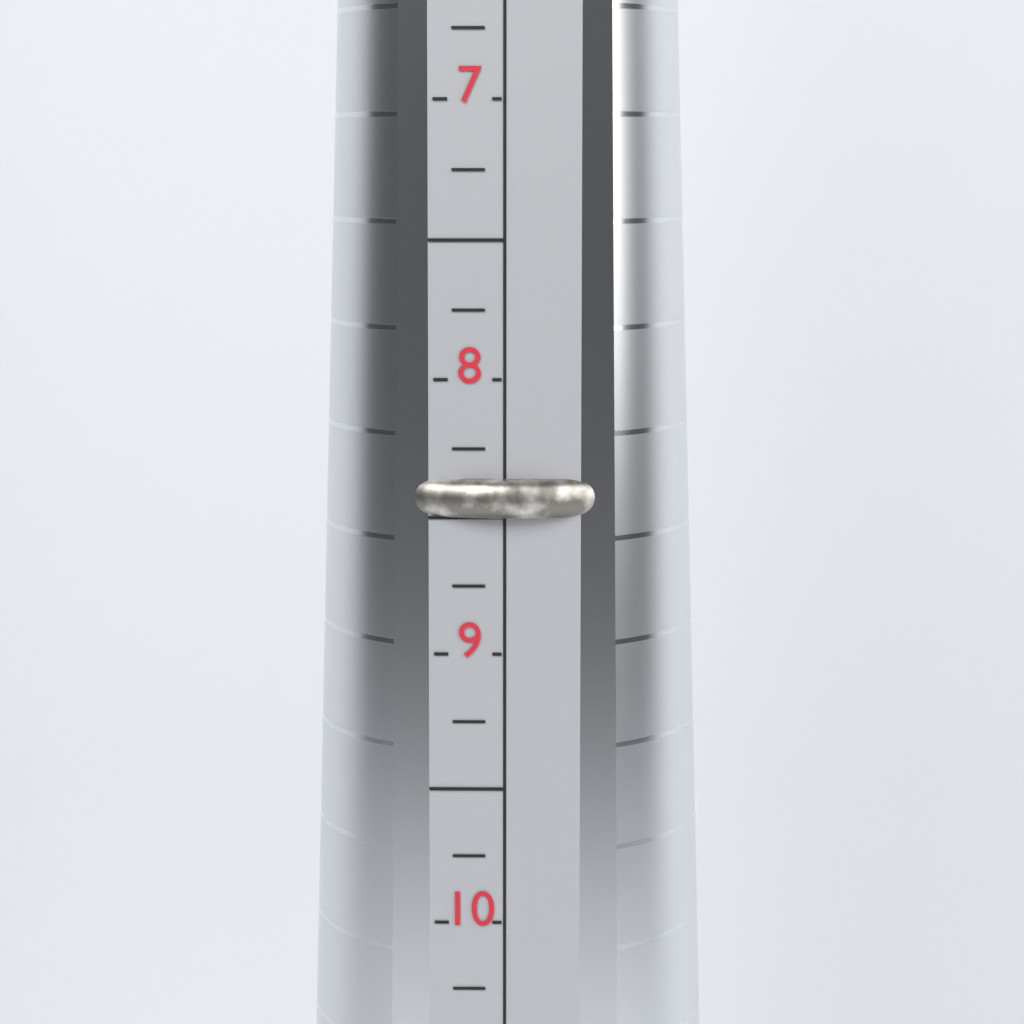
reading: 8.50 (no unit)
